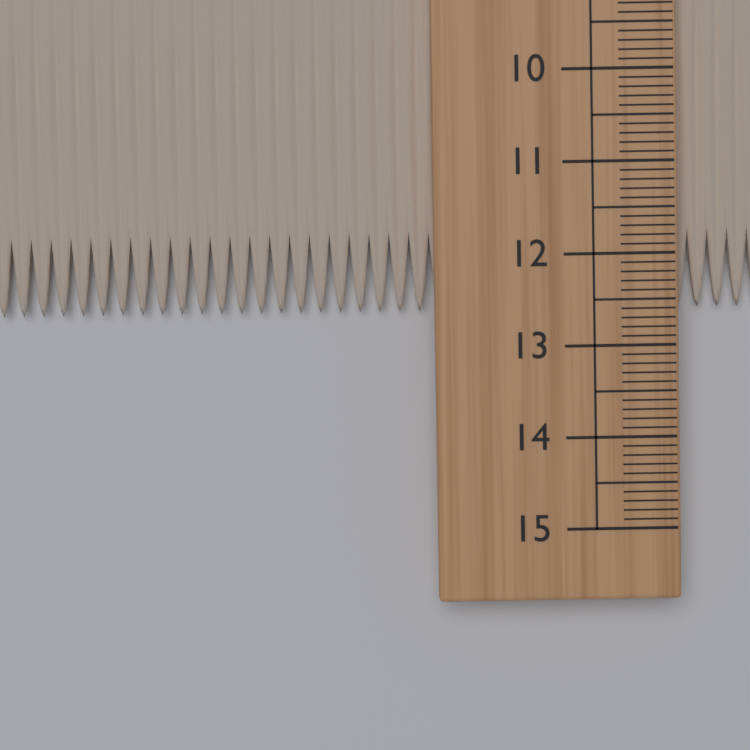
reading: 12.6 cm
